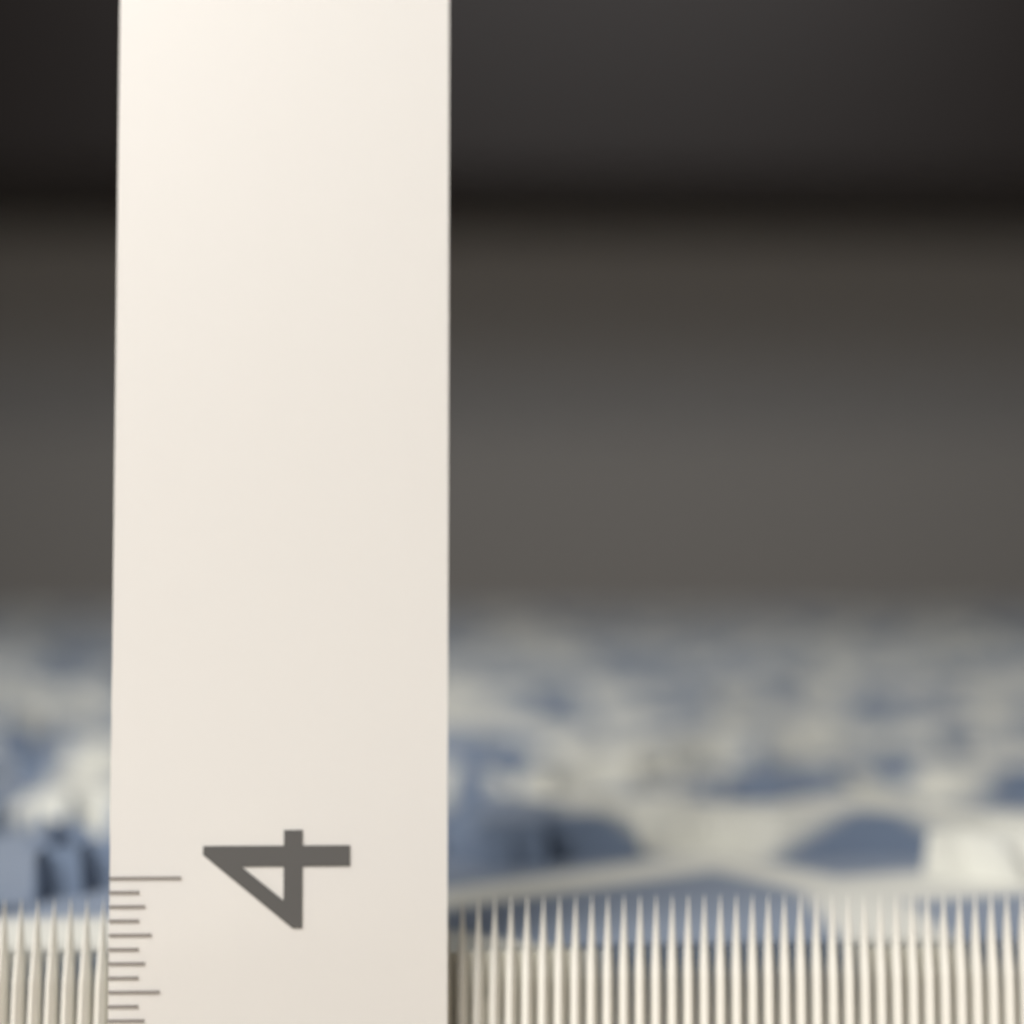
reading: 3.8750 (no unit)
